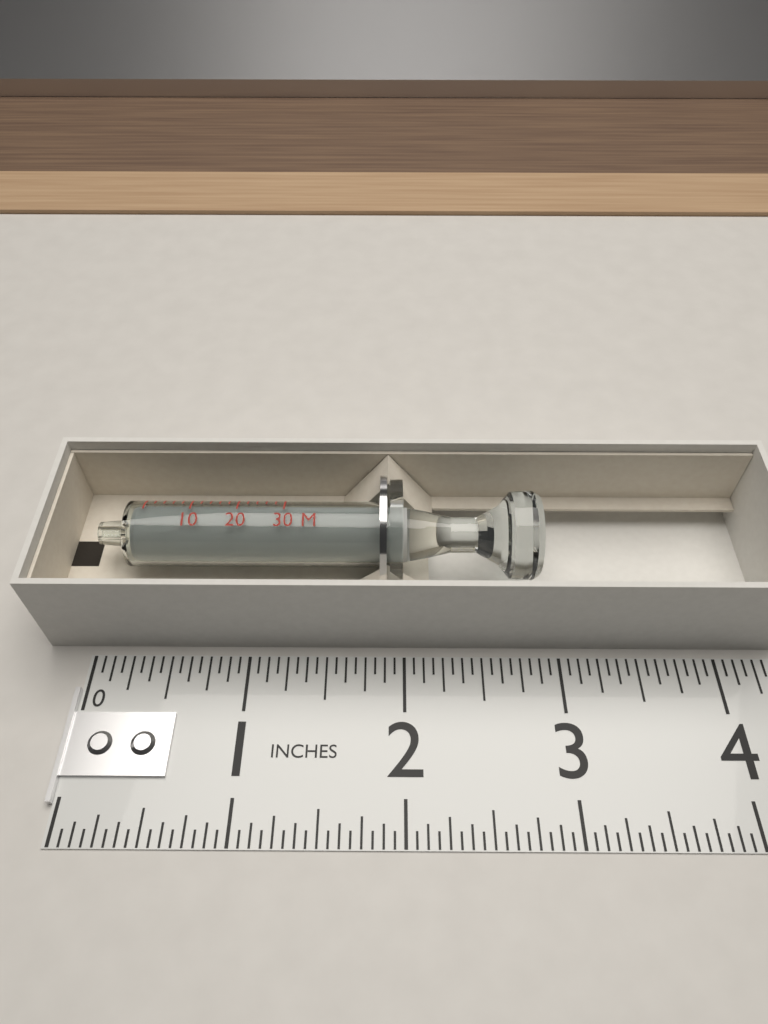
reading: 2.8750 in
